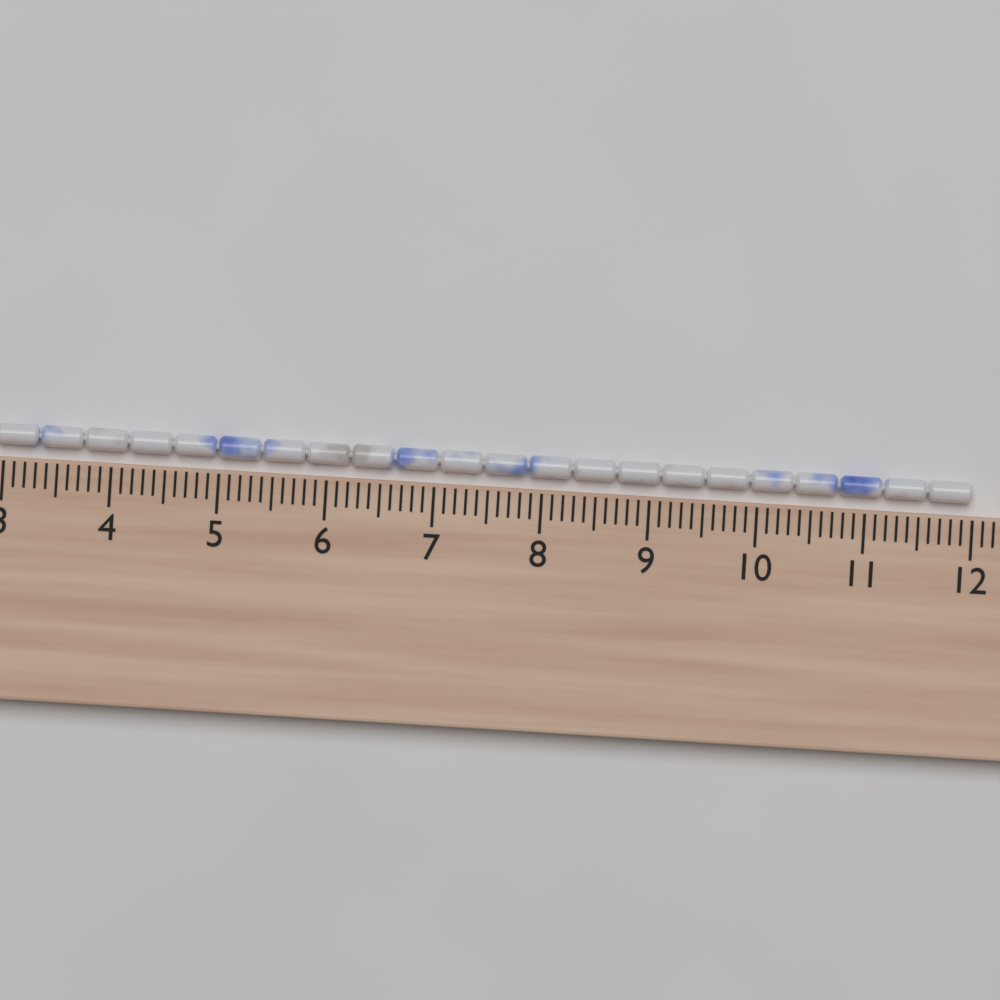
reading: 12.0 cm
